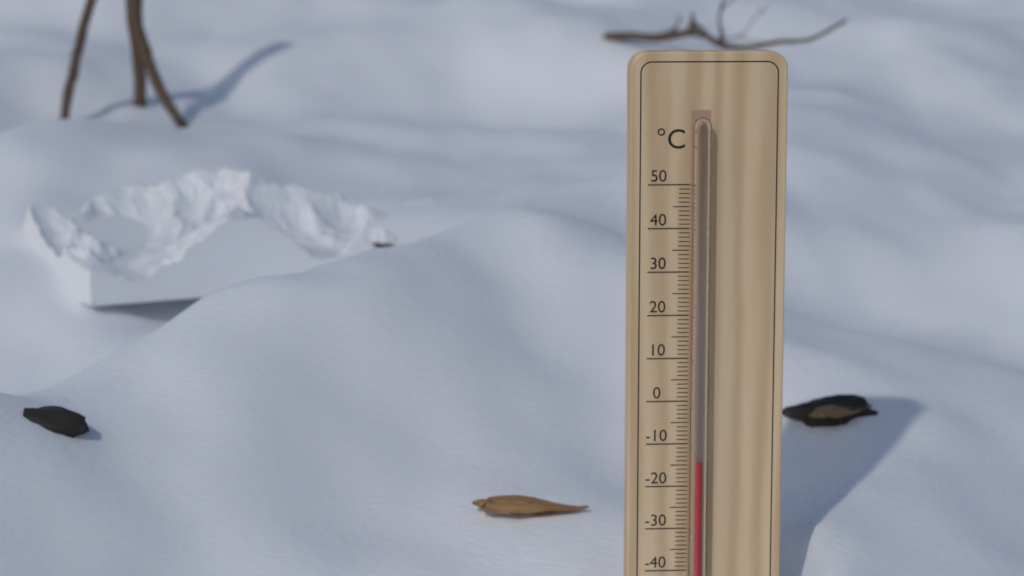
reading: -14 °C
